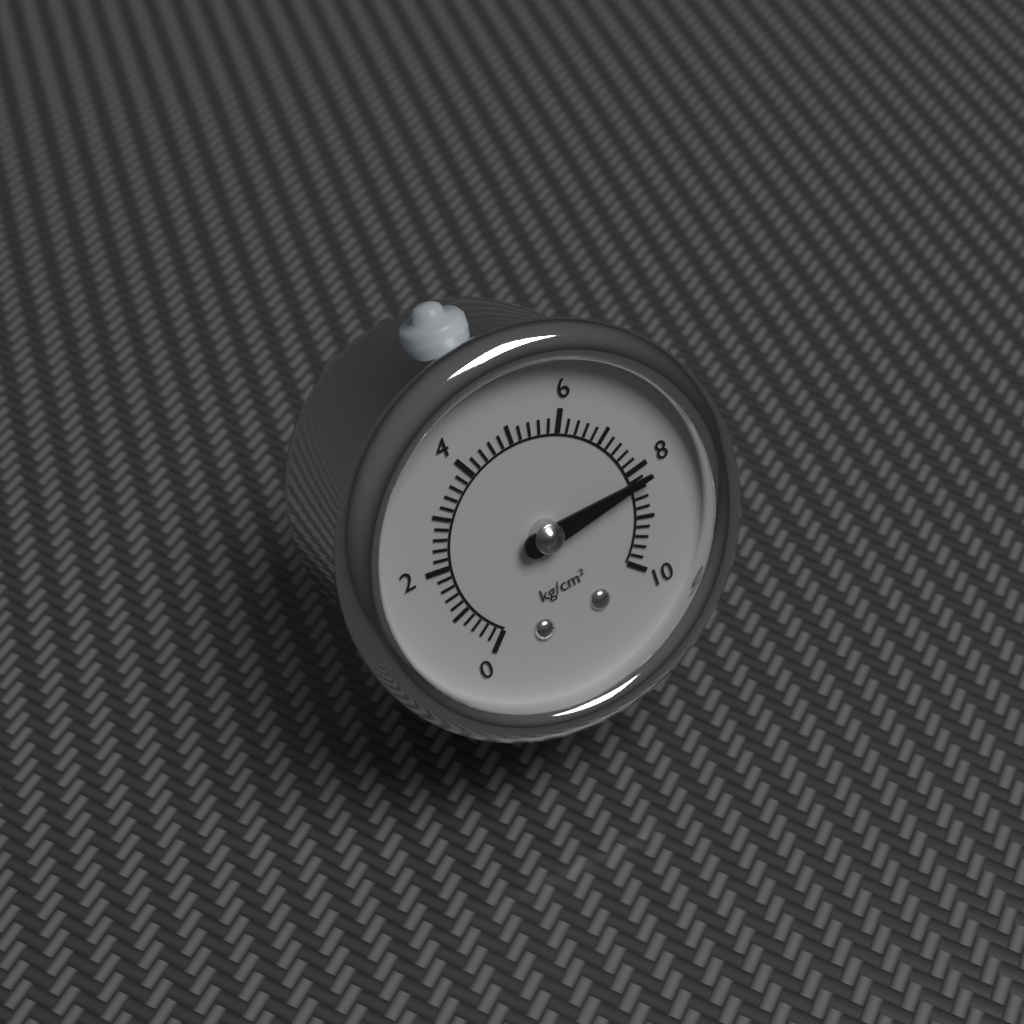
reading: 8.2 kg/cm²
